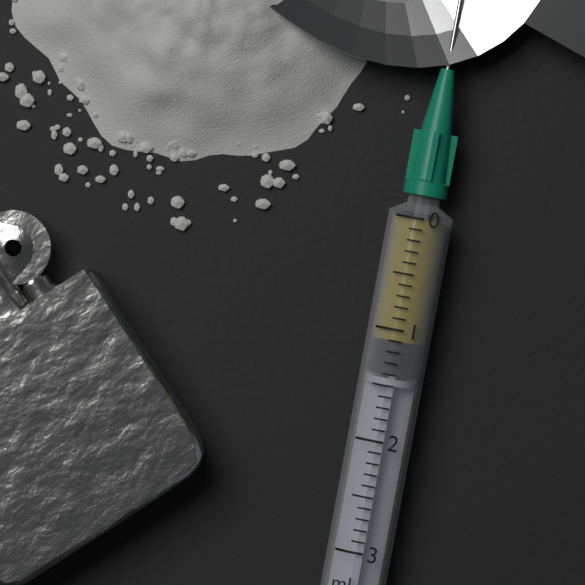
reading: 1.1 ml
